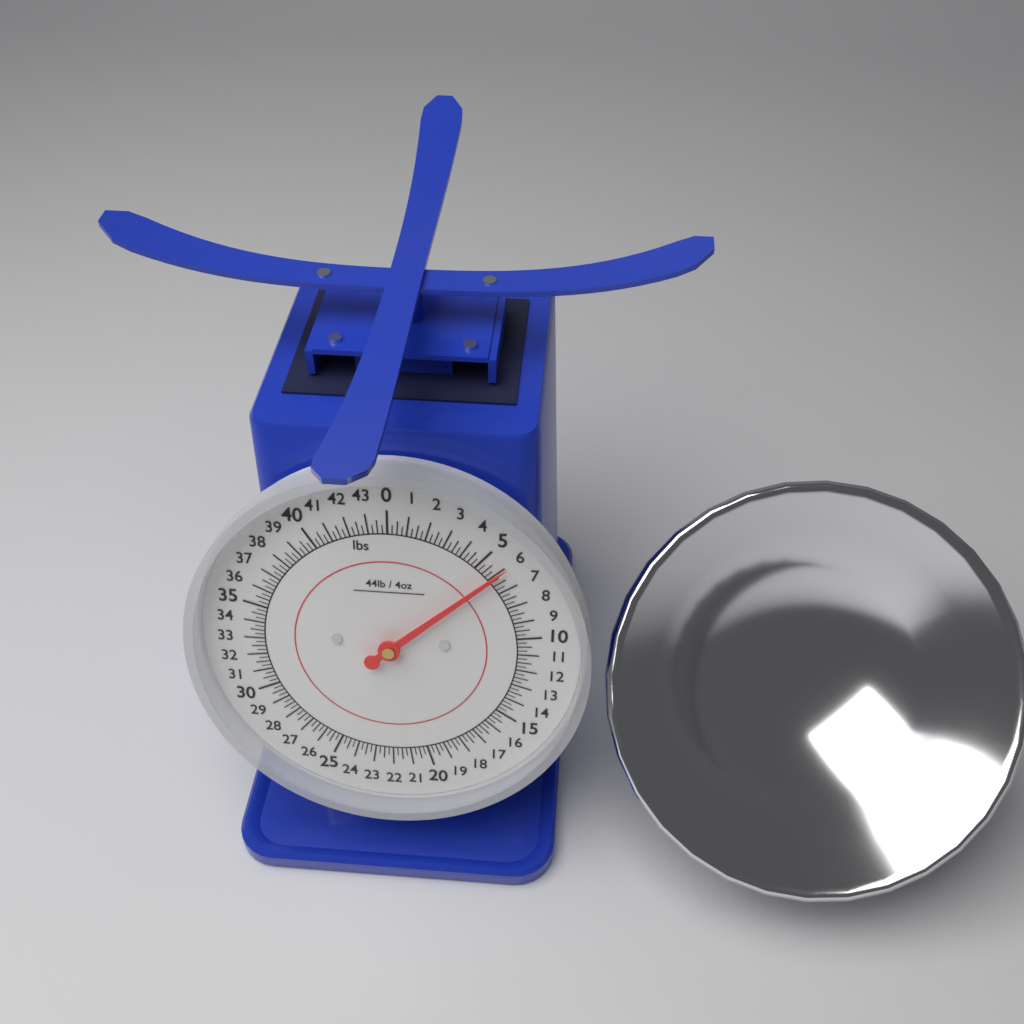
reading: 6.00 lbs
